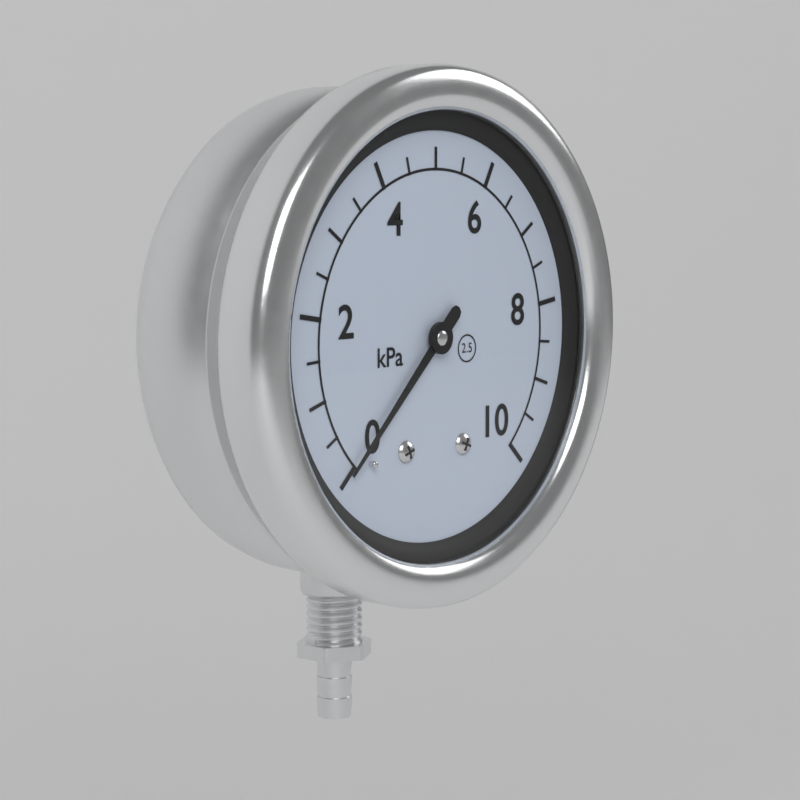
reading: 0.0 kPa
